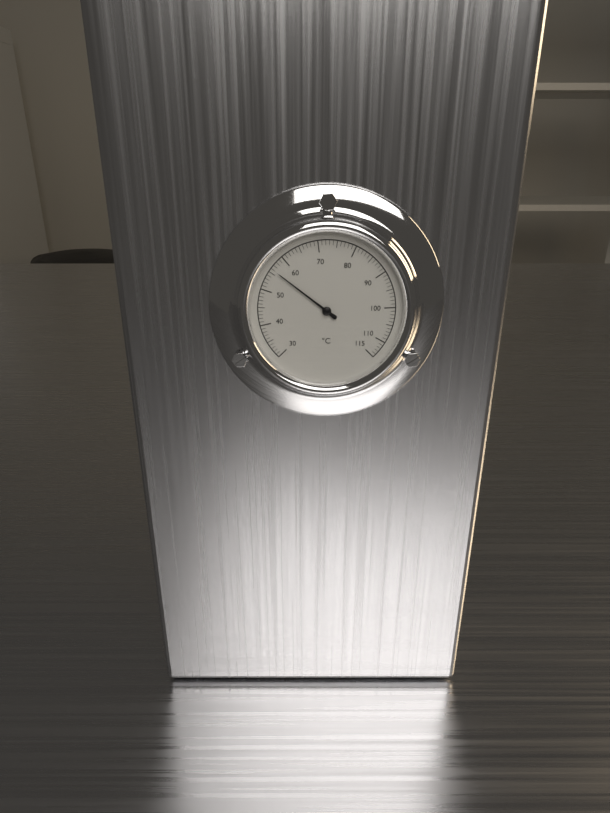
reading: 56 °C
